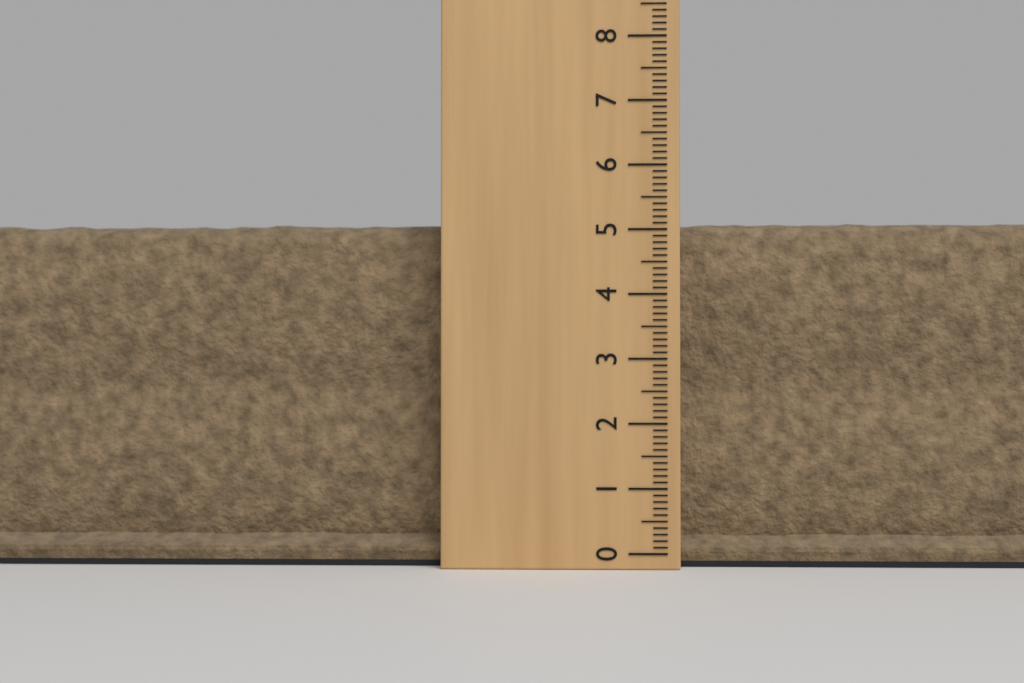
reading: 5.2 (no unit)
